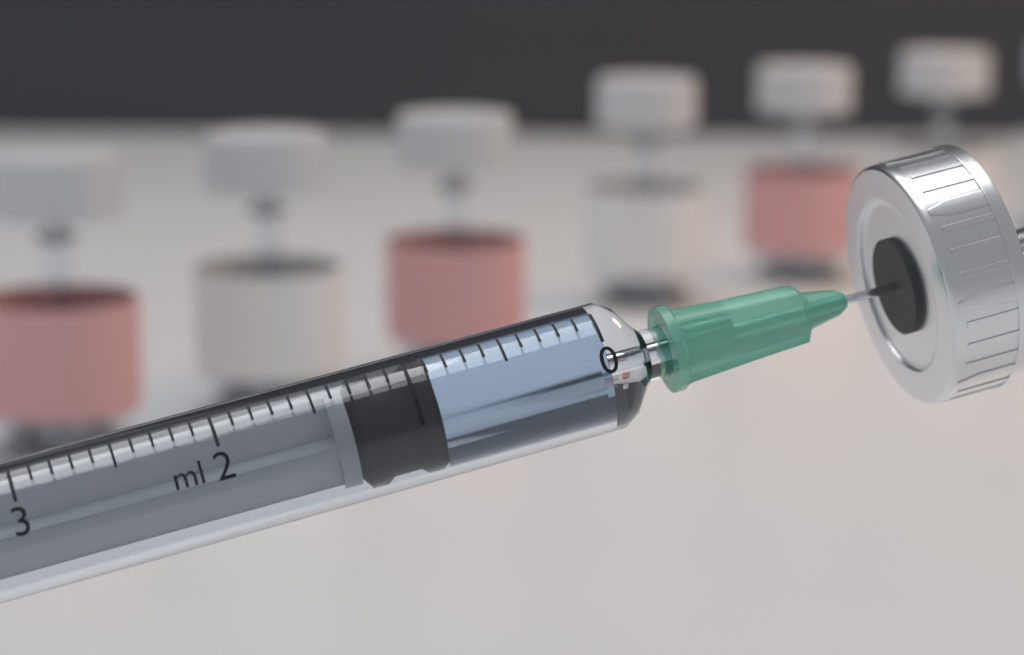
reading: 0.9 ml
